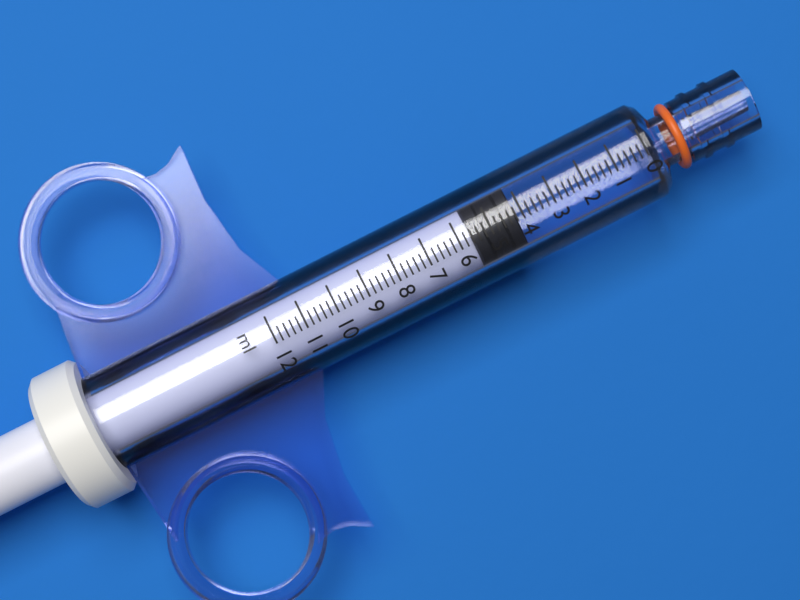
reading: 4.2 ml
